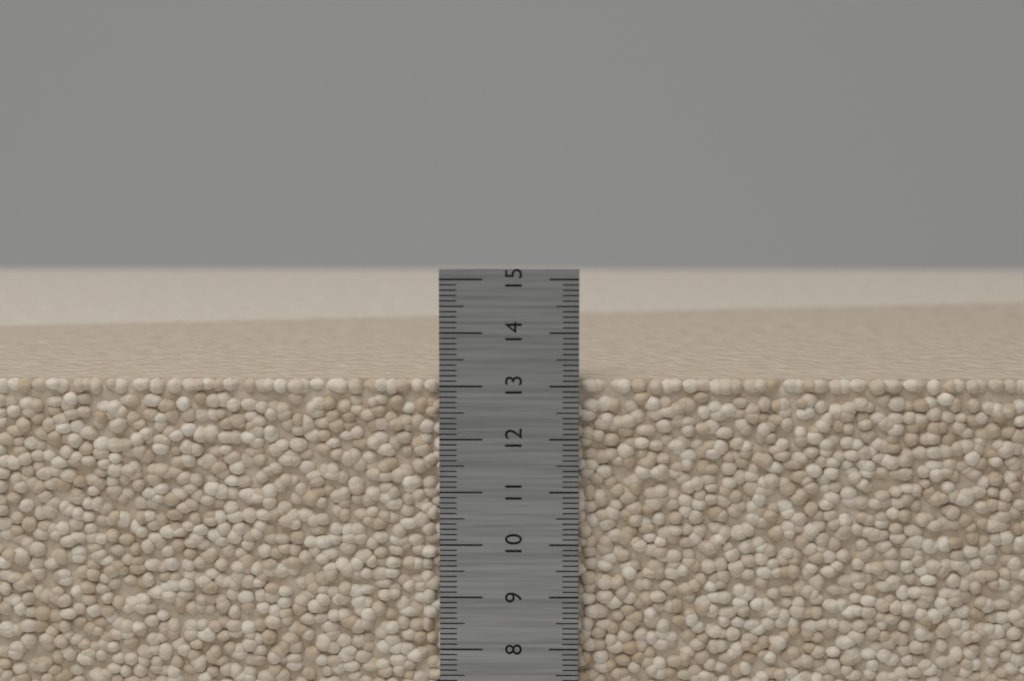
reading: 13.1 cm
